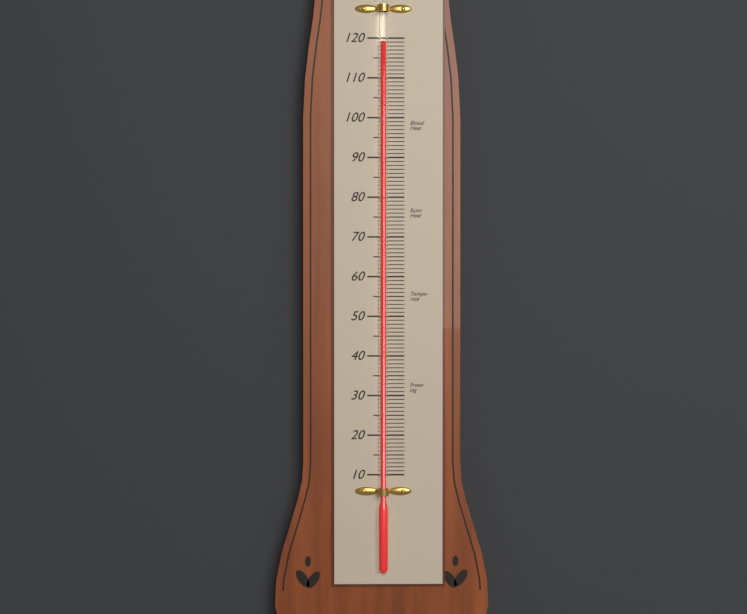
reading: 119 (no unit)
